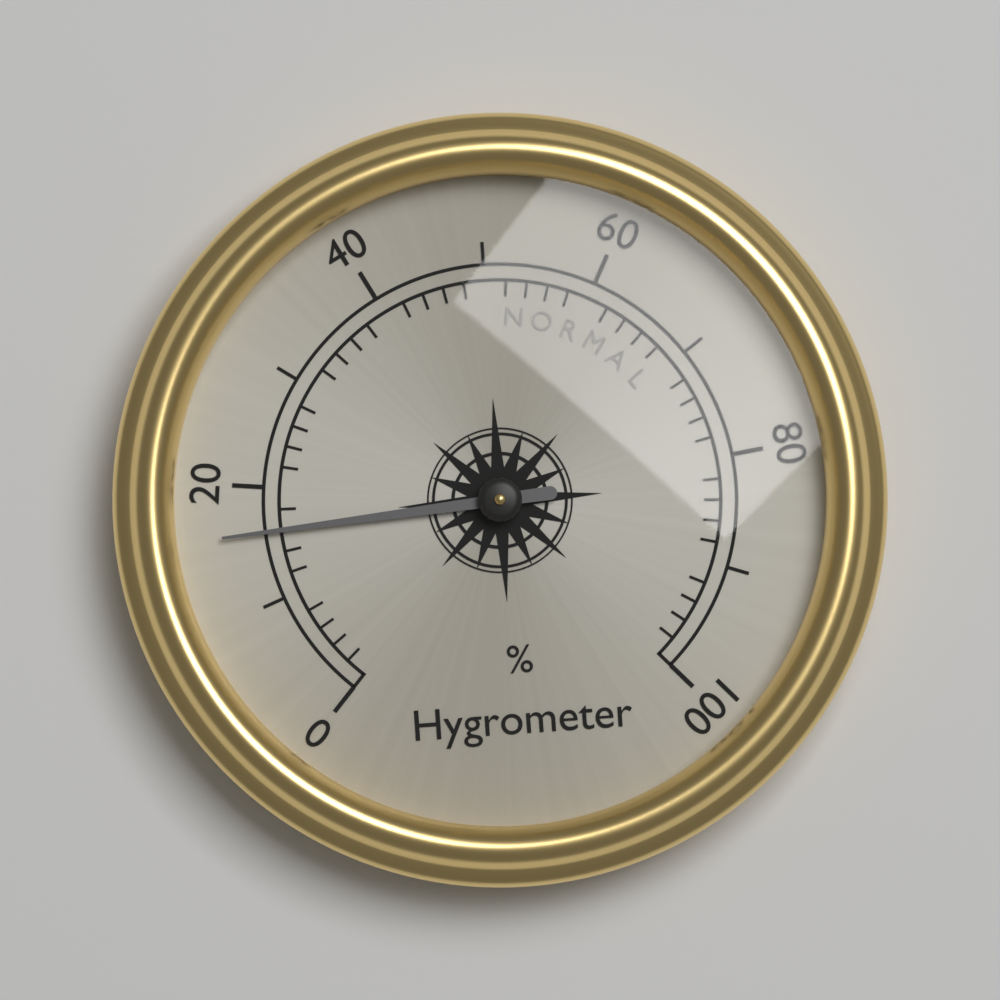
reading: 16 %
